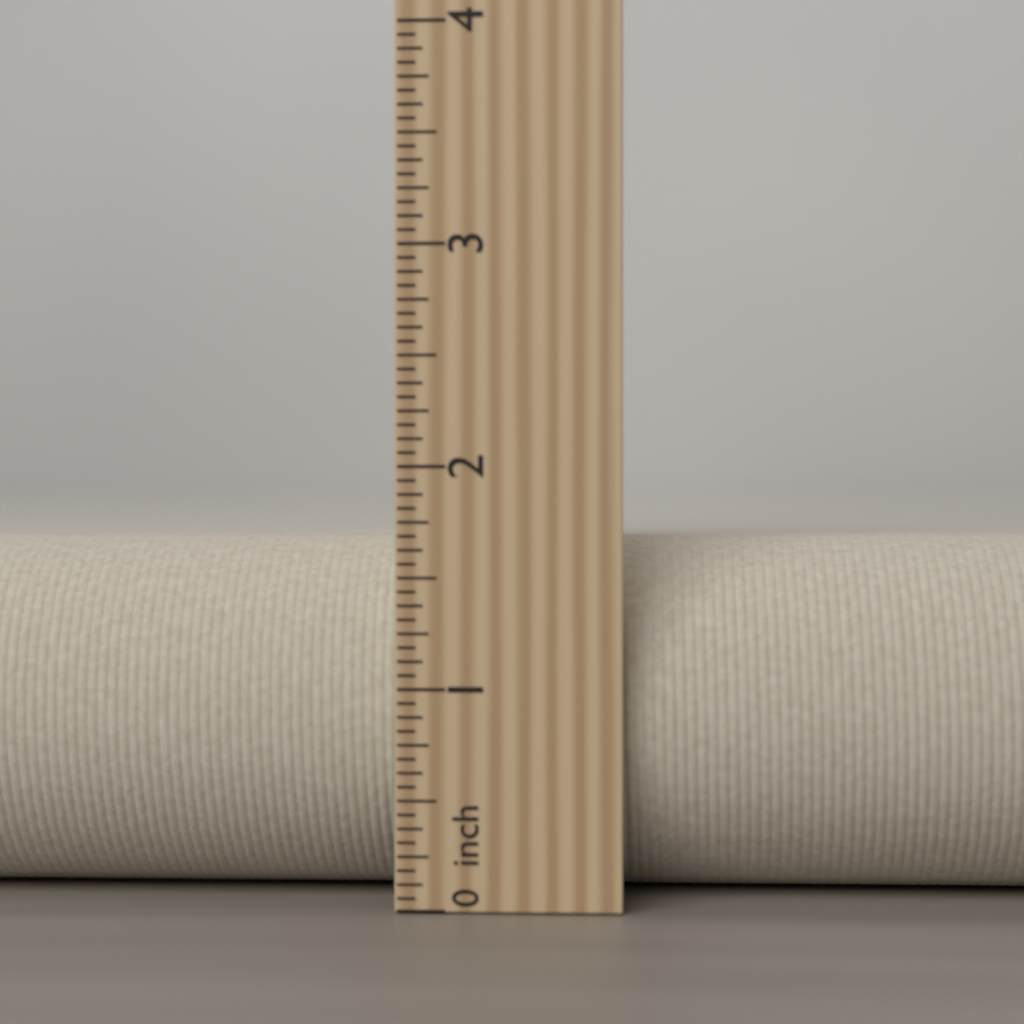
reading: 1.6875 inch
